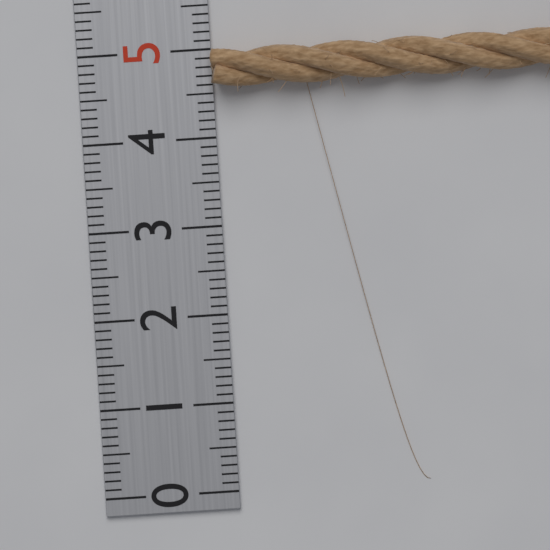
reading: 5.0 (no unit)
